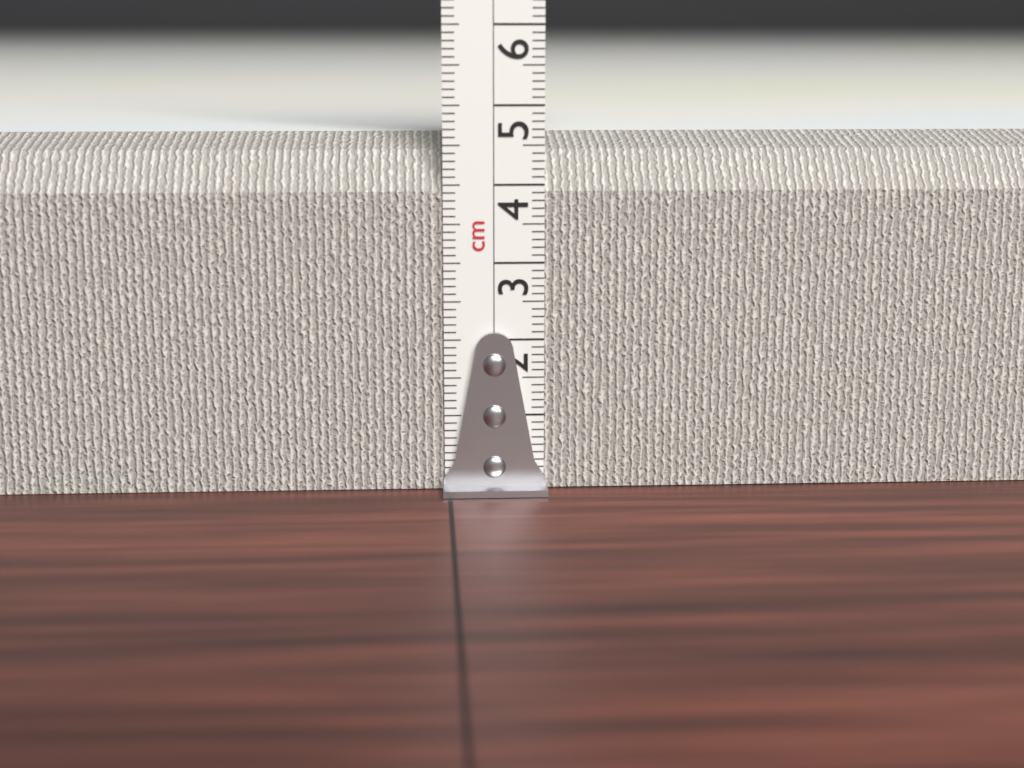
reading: 4.6 cm
